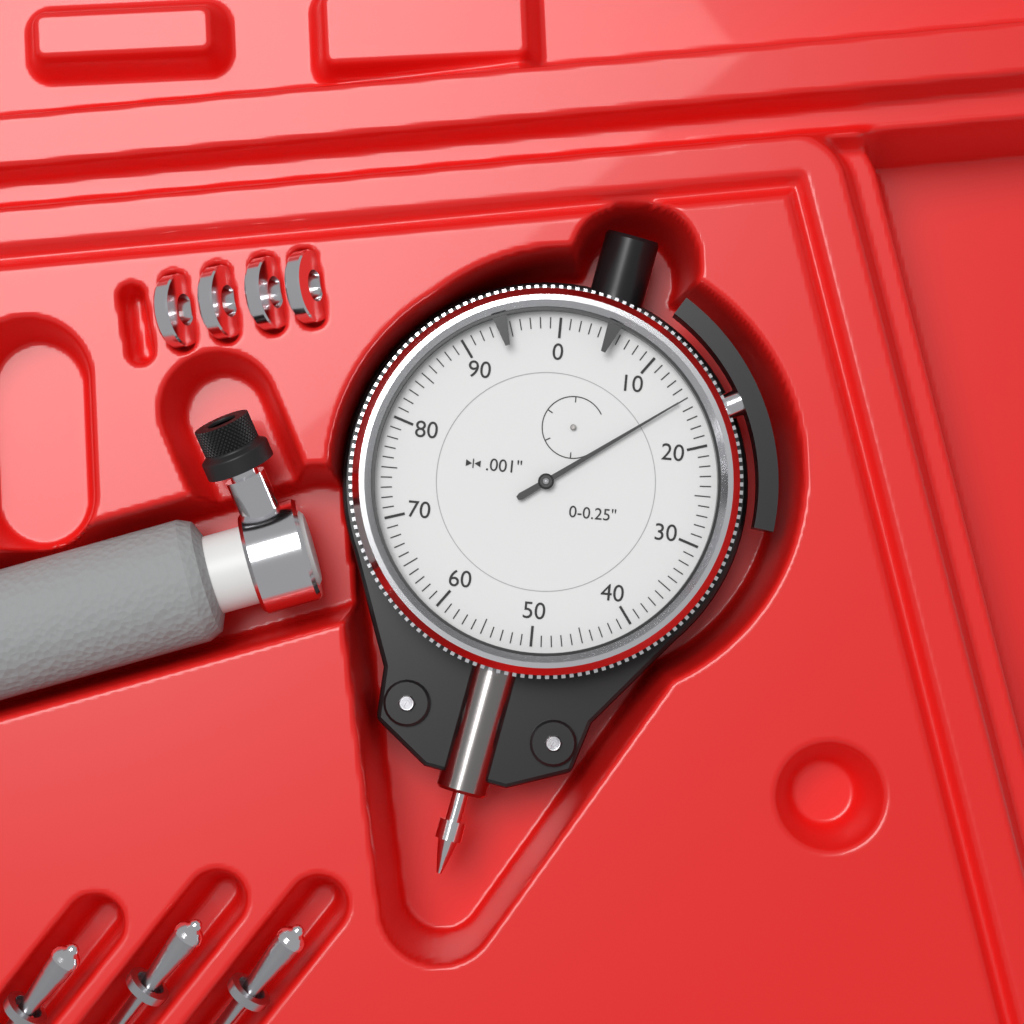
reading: 0.015 in
